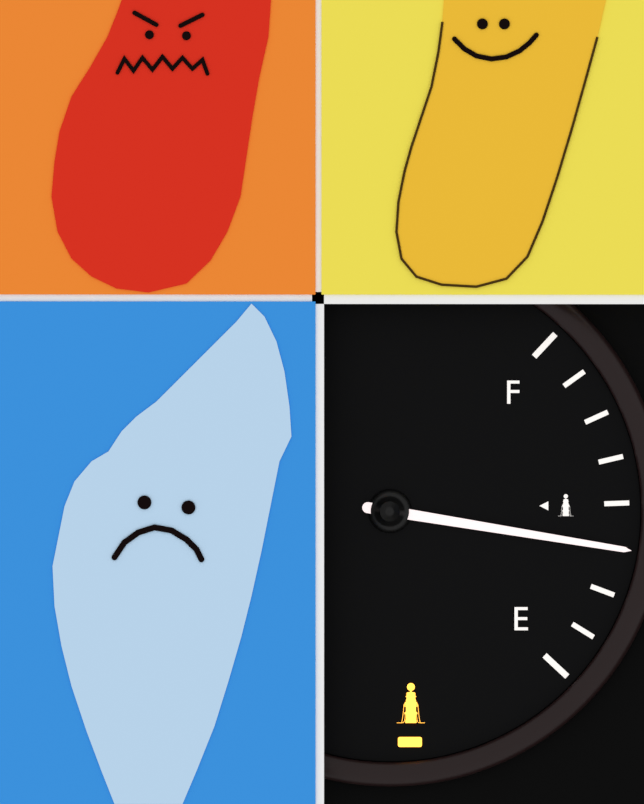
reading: 0.375 (no unit)
